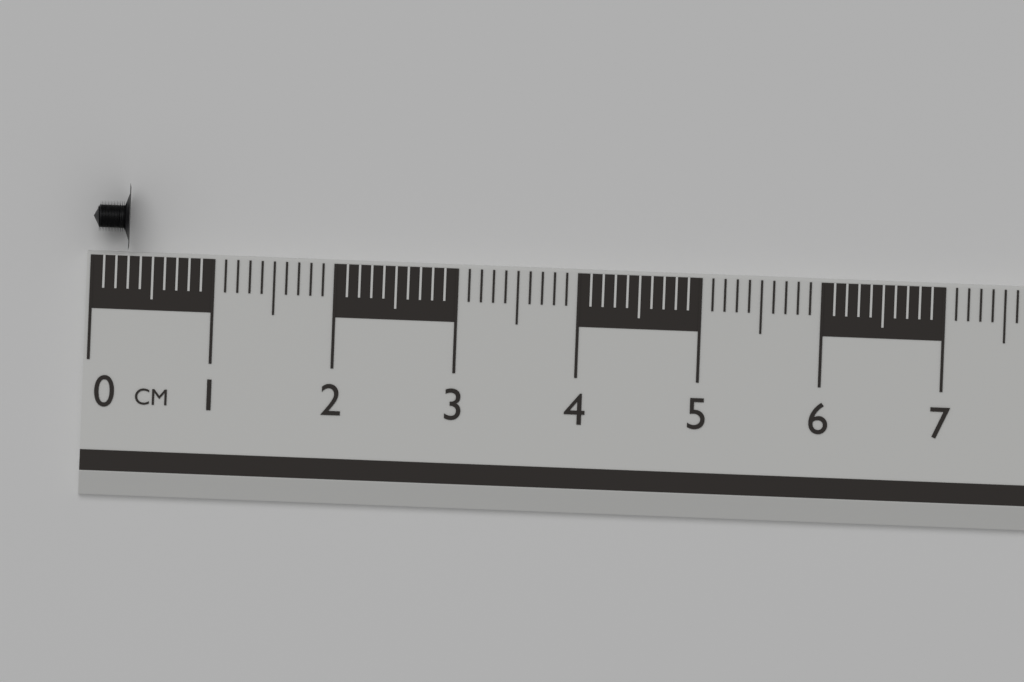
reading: 0.3 cm
